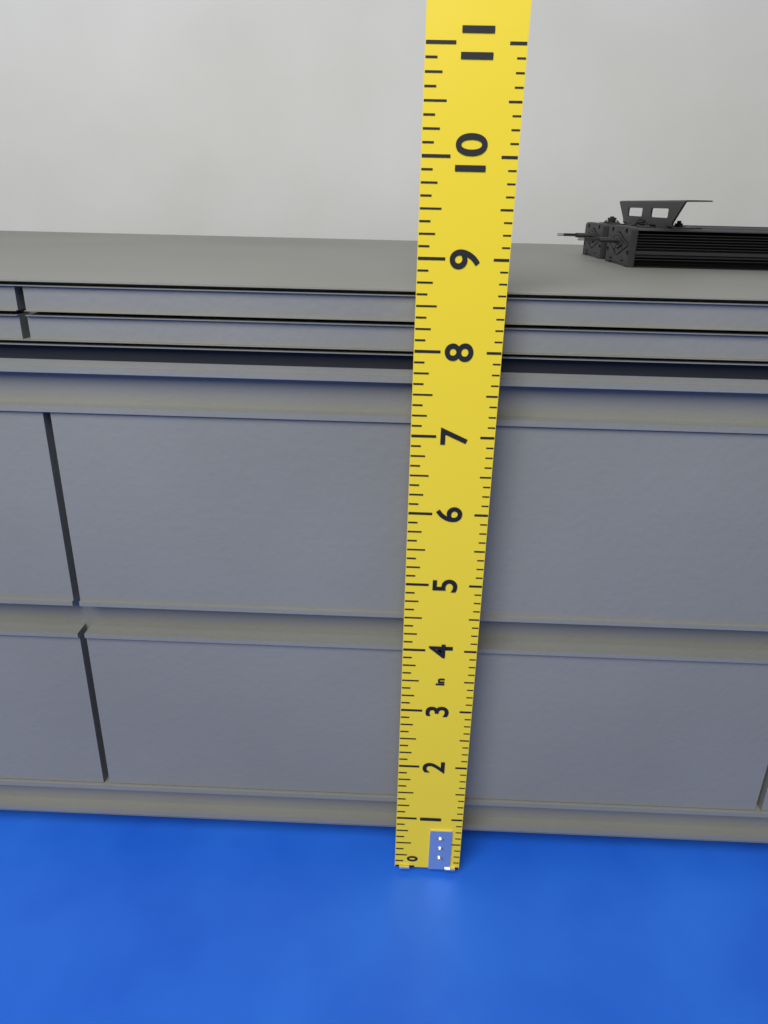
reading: 8.625 in
